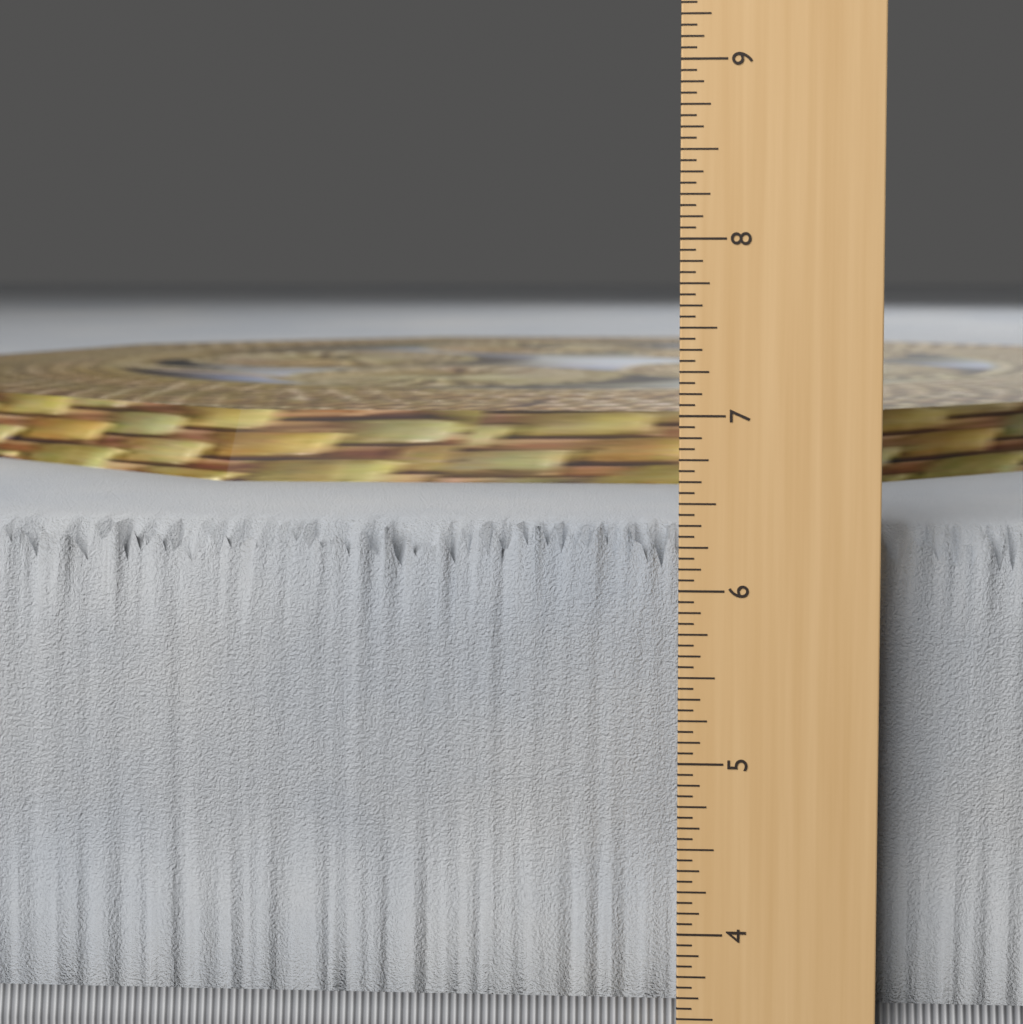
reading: 6.3125 in
